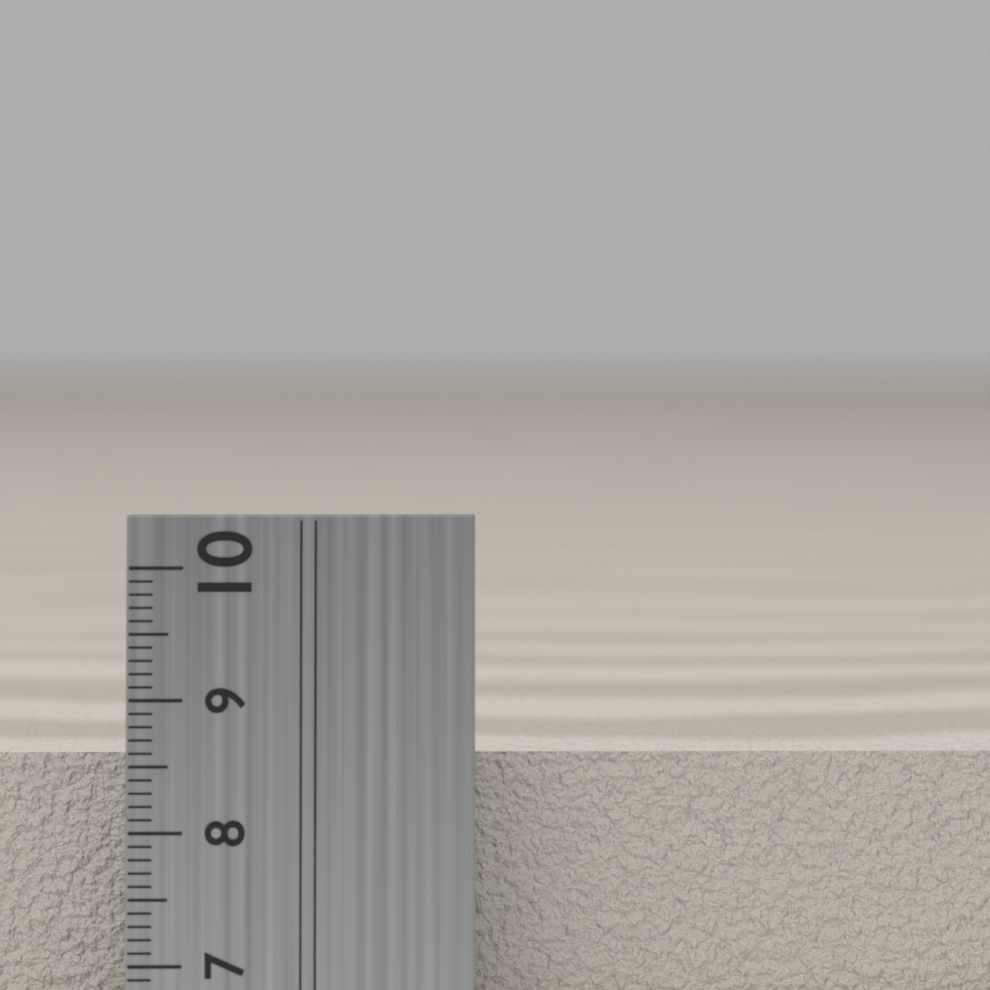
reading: 8.5 cm
